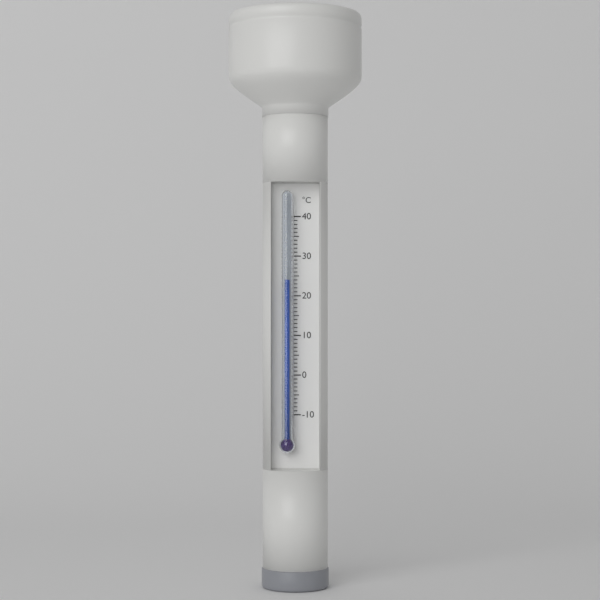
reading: 24 °C
